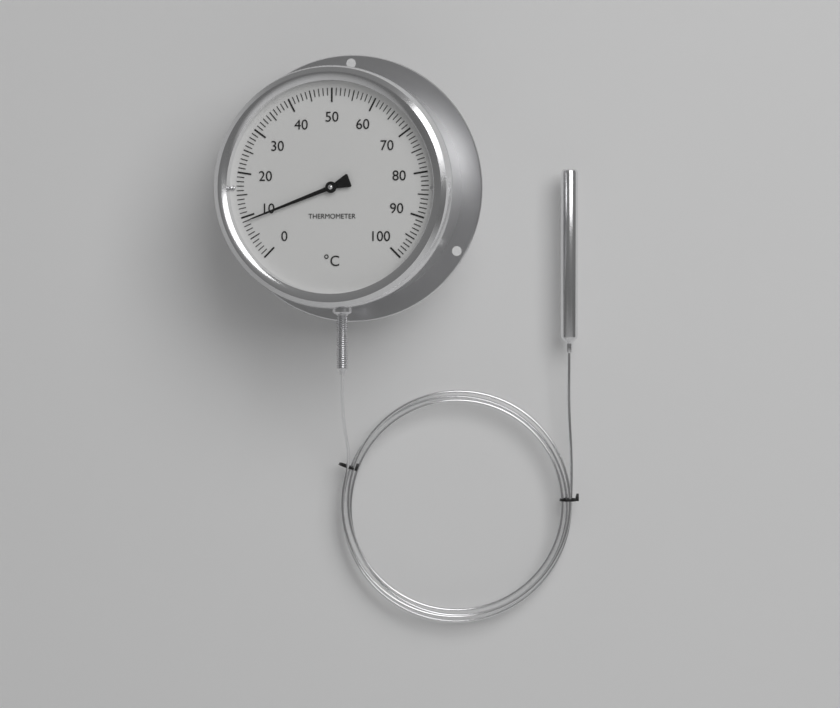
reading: 9 °C
